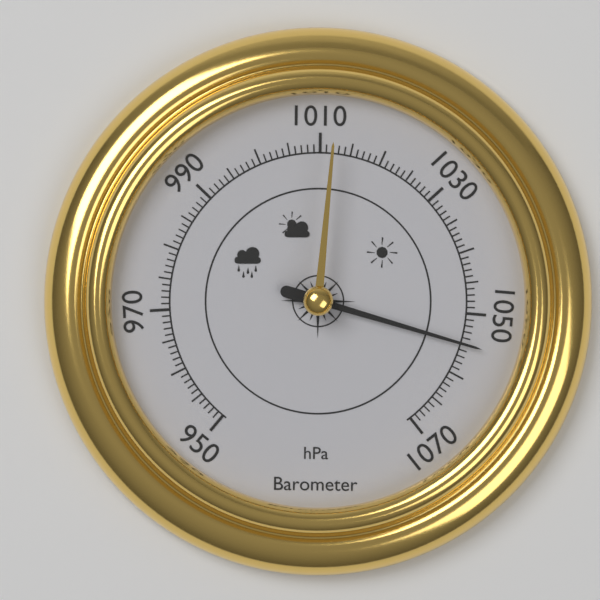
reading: 1055 hPa
